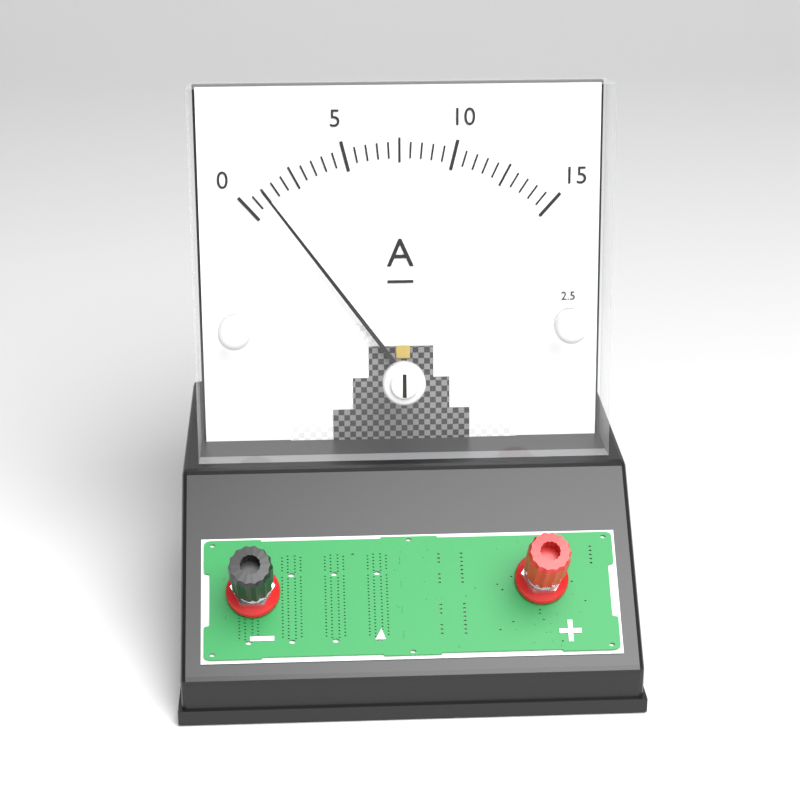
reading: 1.0 A
